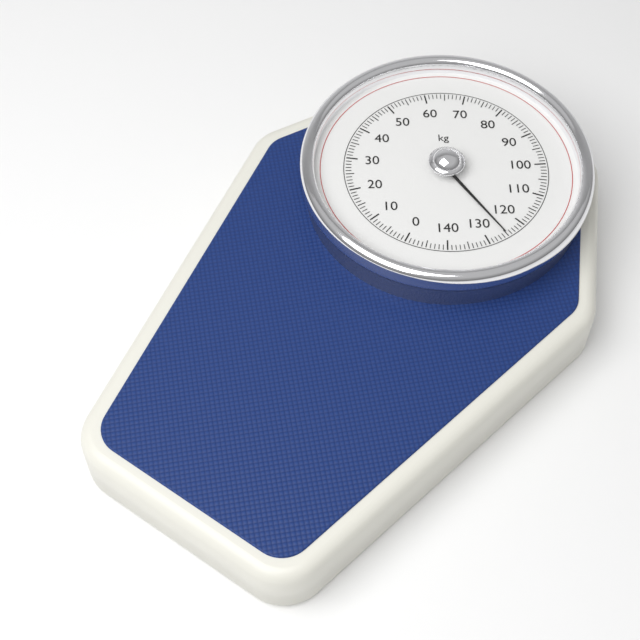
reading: 125 kg
